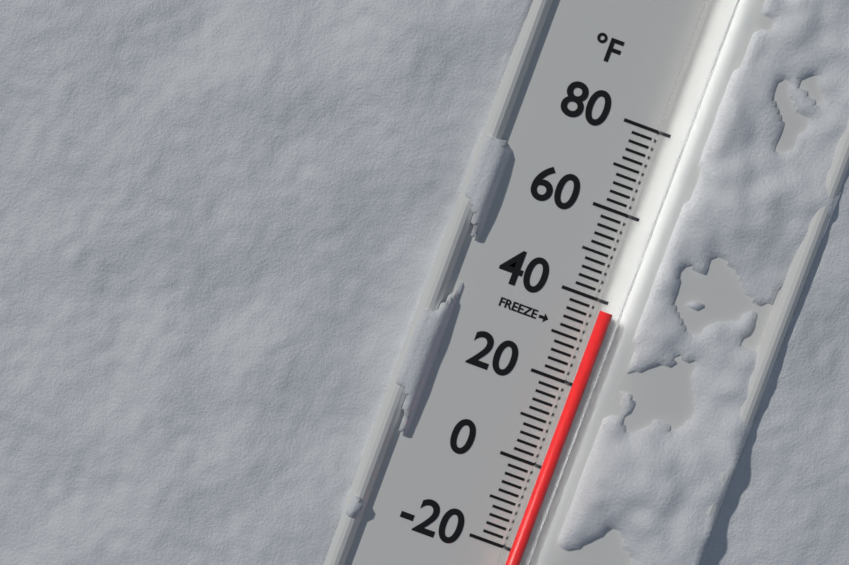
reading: 38 °F
